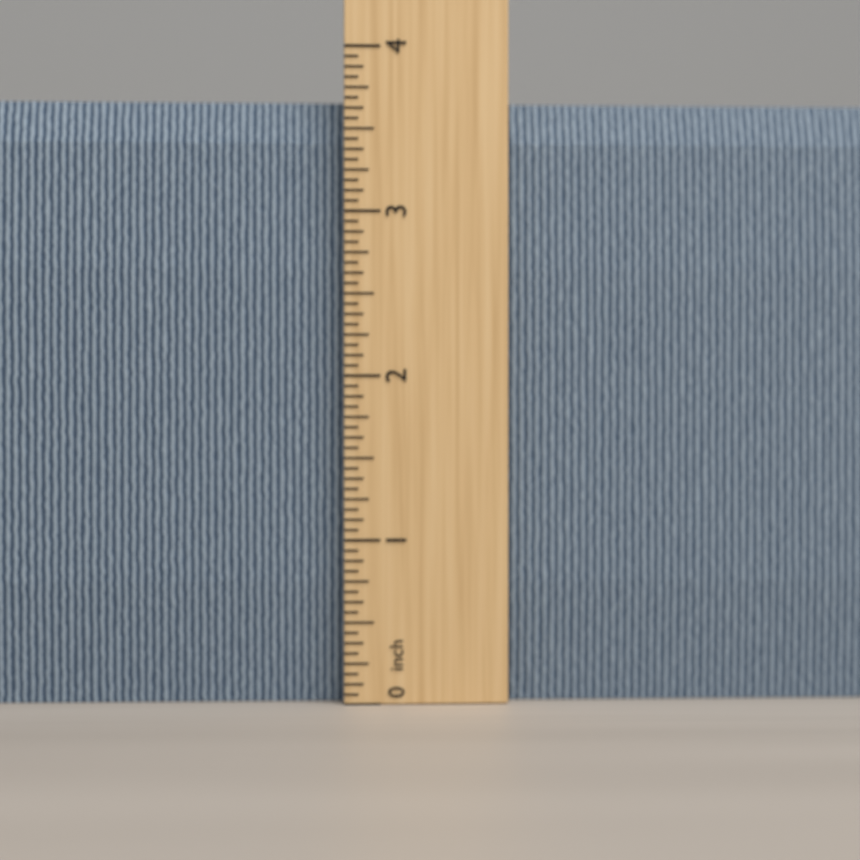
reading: 3.6875 inch
